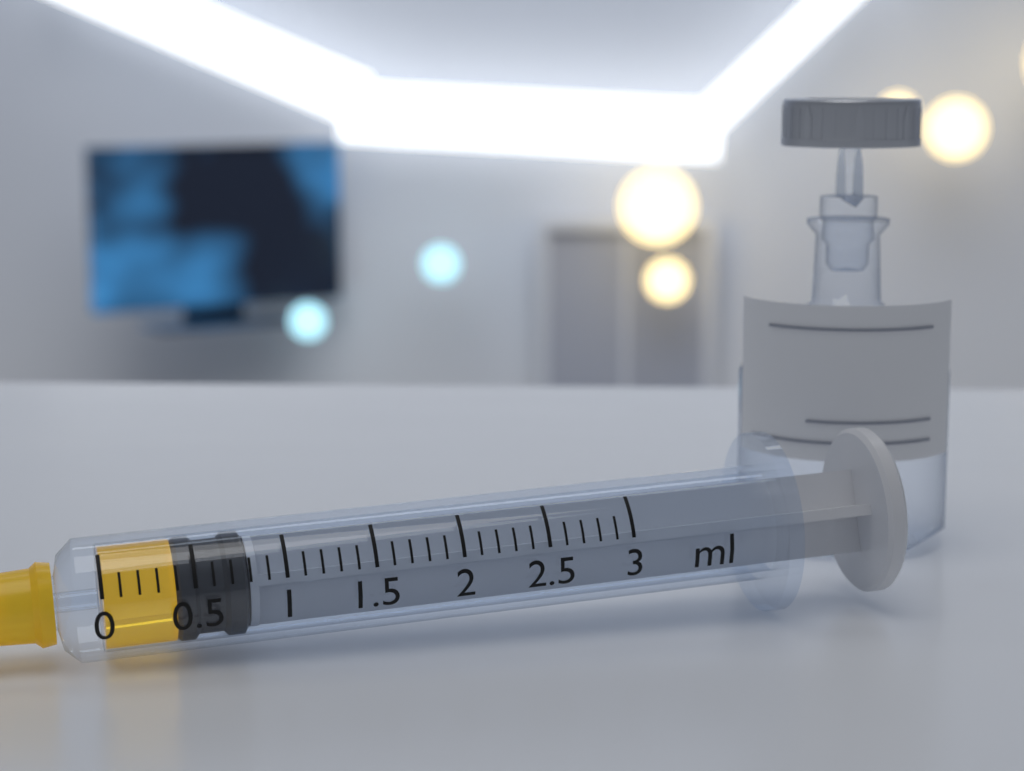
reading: 0.4 ml
